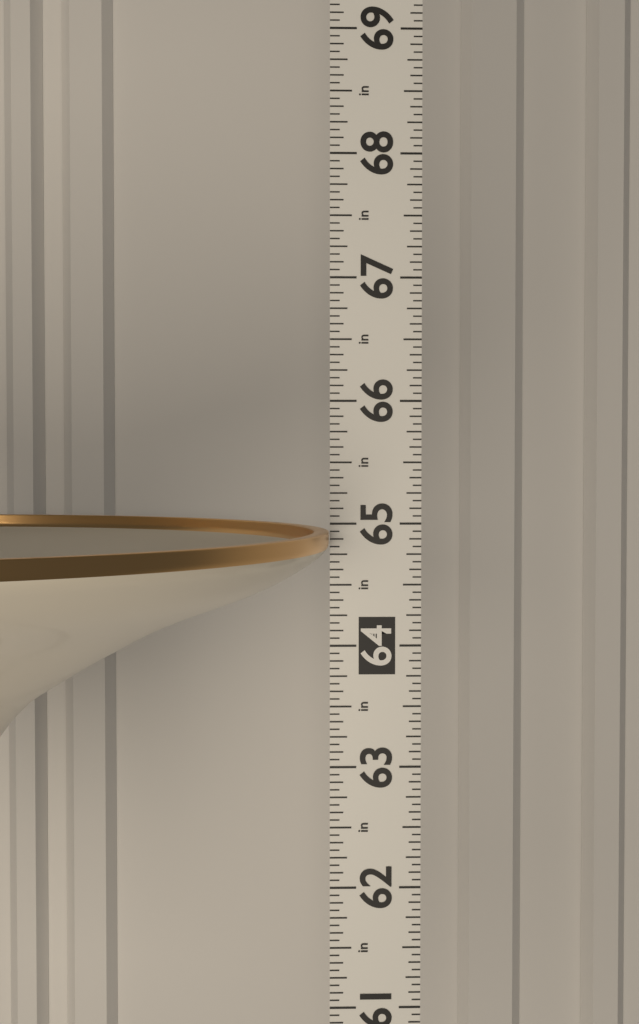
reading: 64.9375 in
